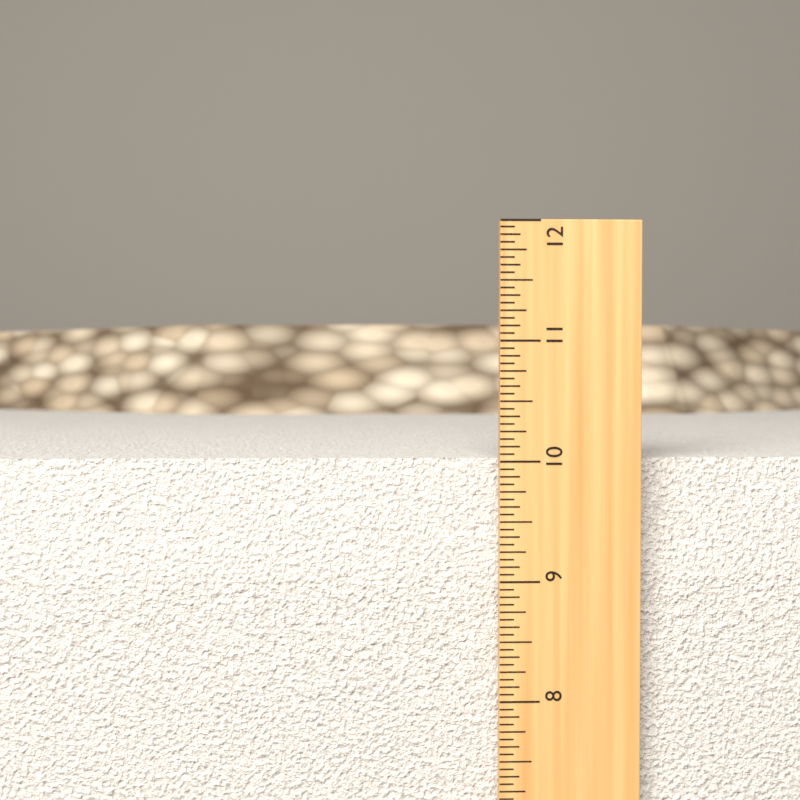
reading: 10.0000 in
